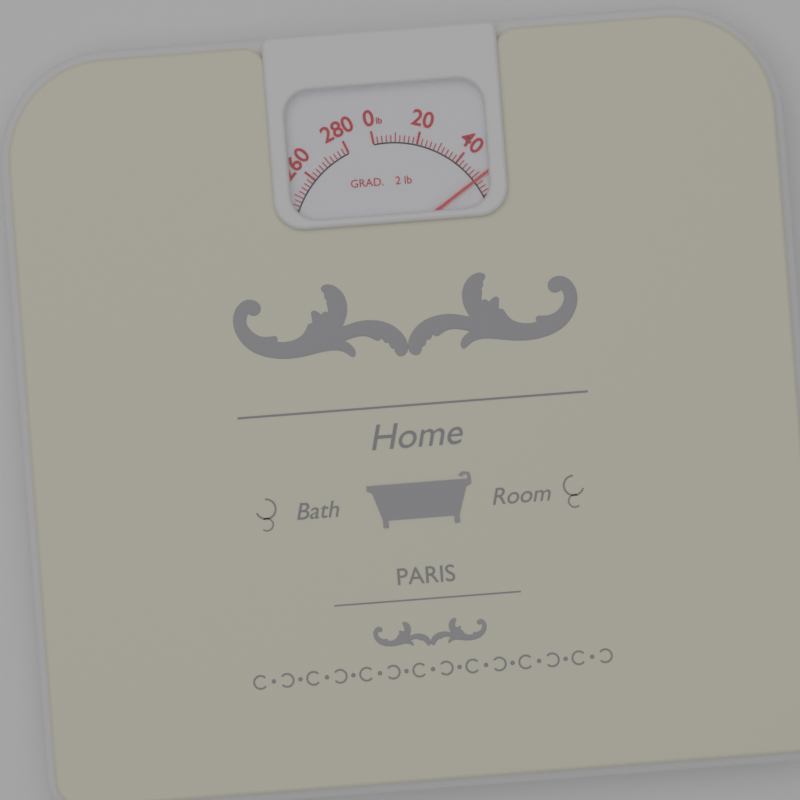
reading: 52 lb
